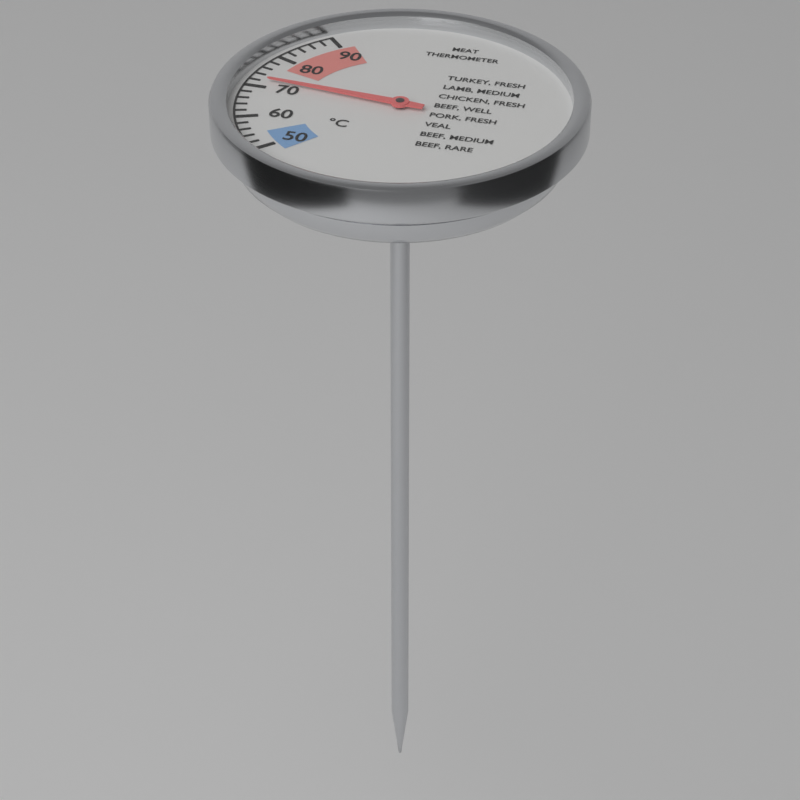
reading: 72 °C
